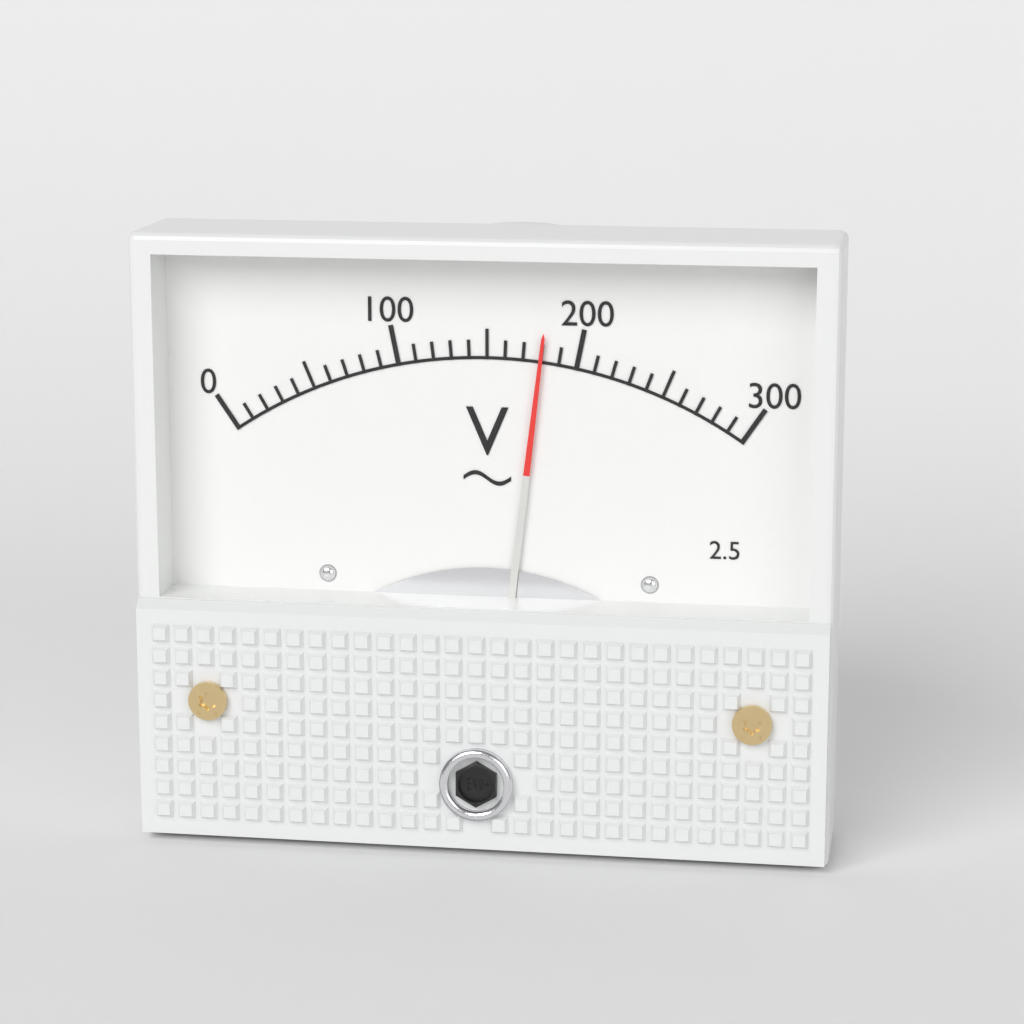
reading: 180 V
